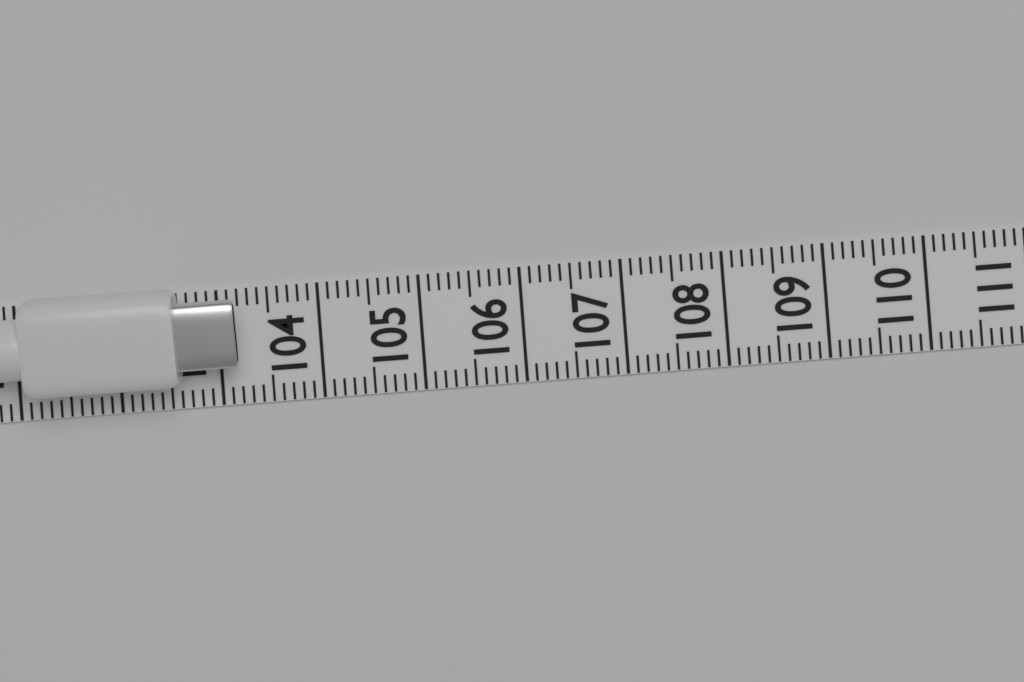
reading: 103.2 (no unit)
